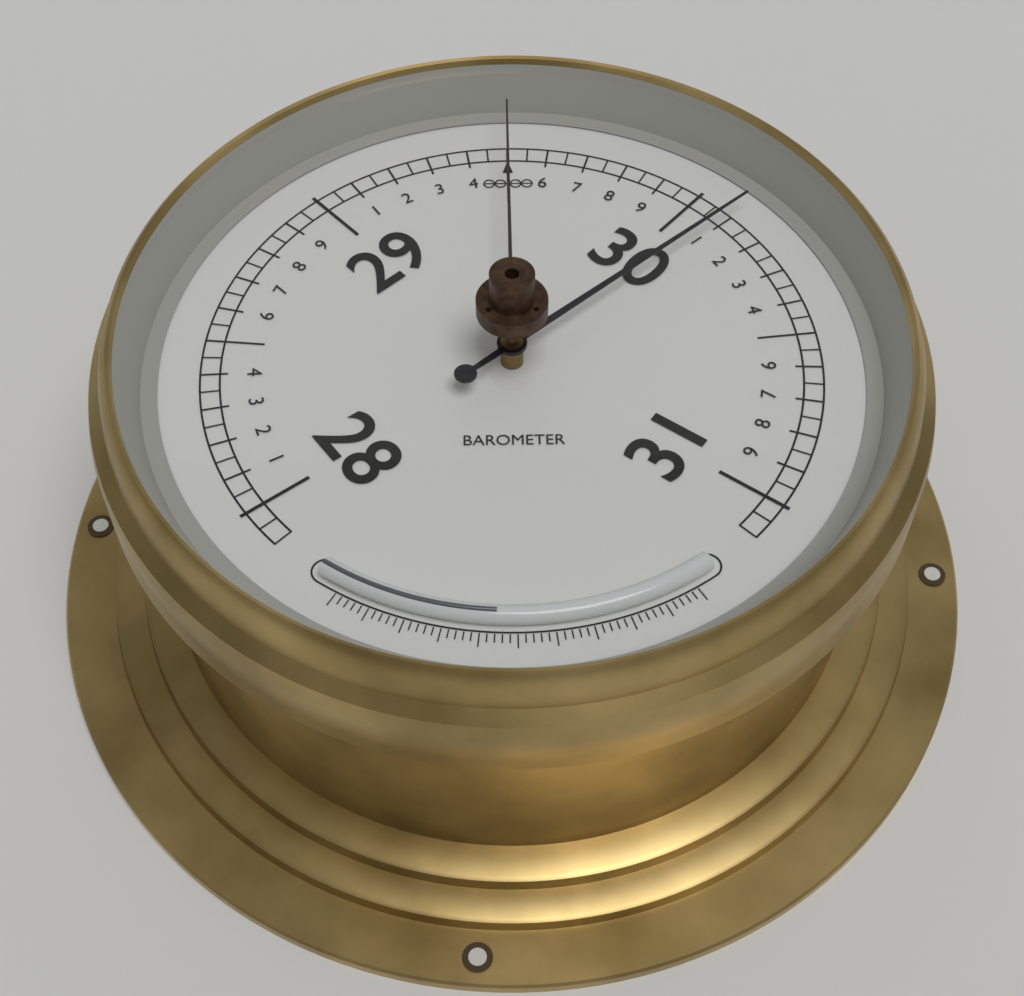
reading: 30.10 (no unit)
